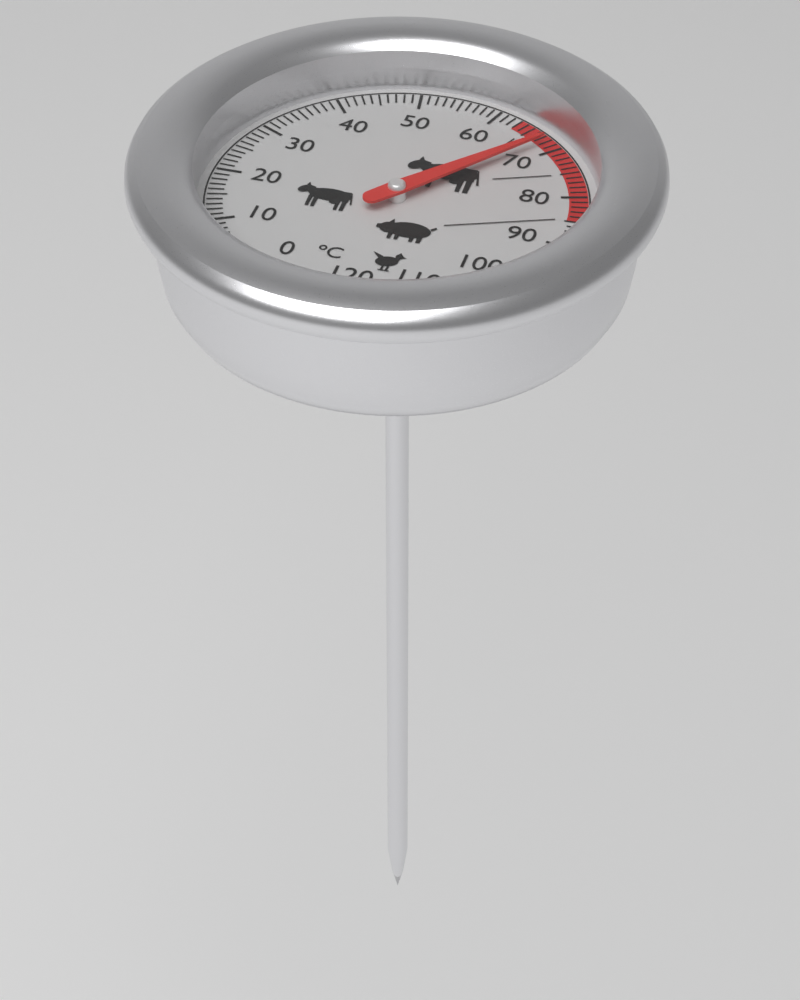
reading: 68 °C
